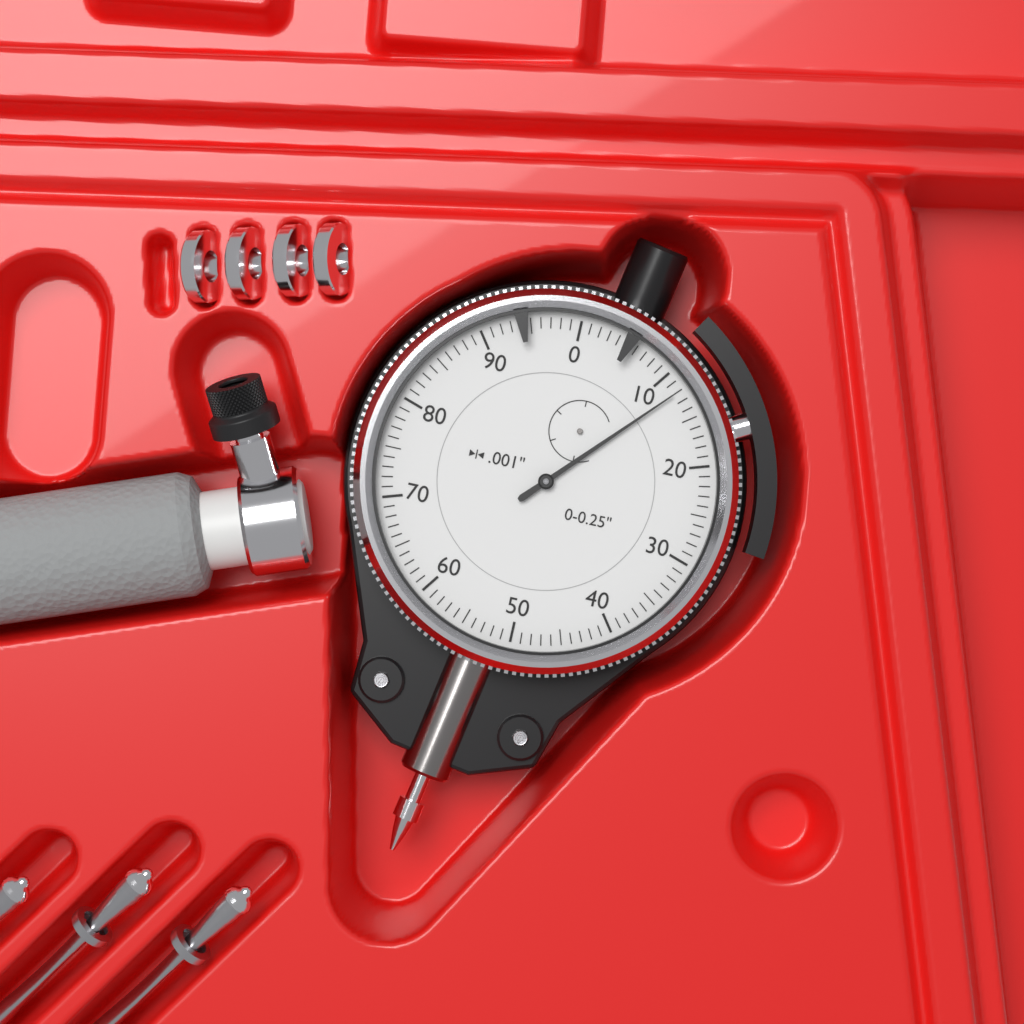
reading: 0.012 in
